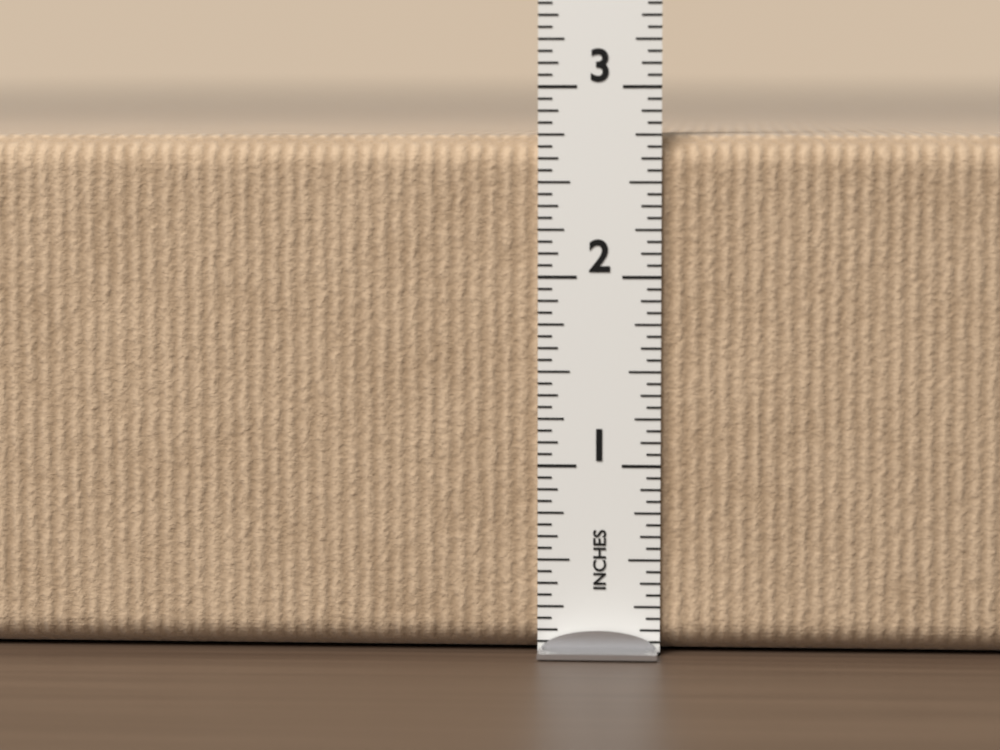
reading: 2.7500 in
